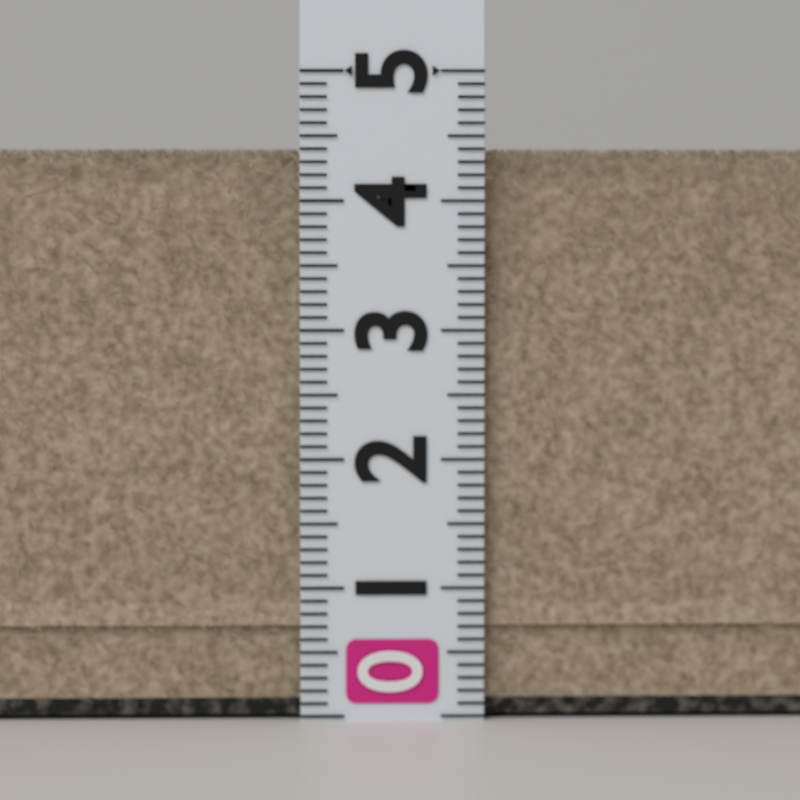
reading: 4.4 (no unit)
